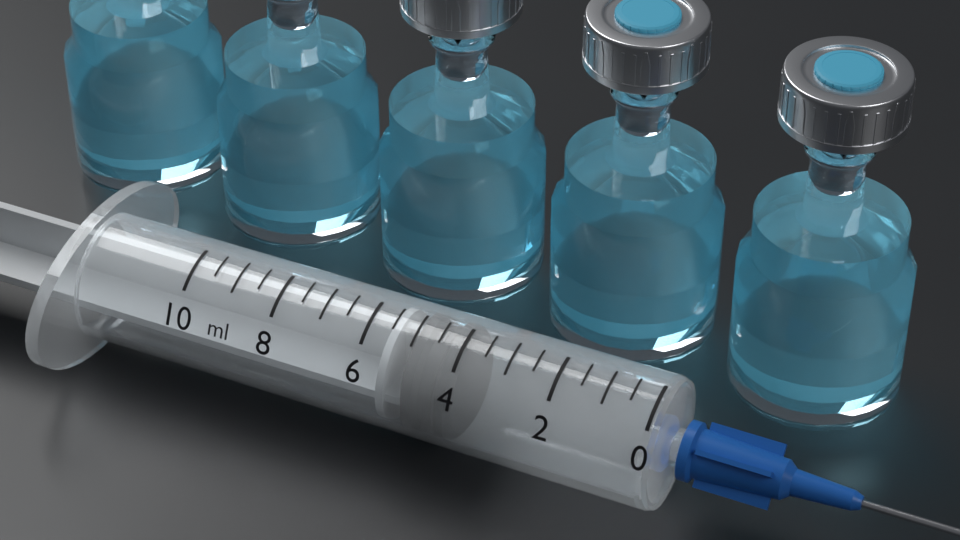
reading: 4.0 ml
